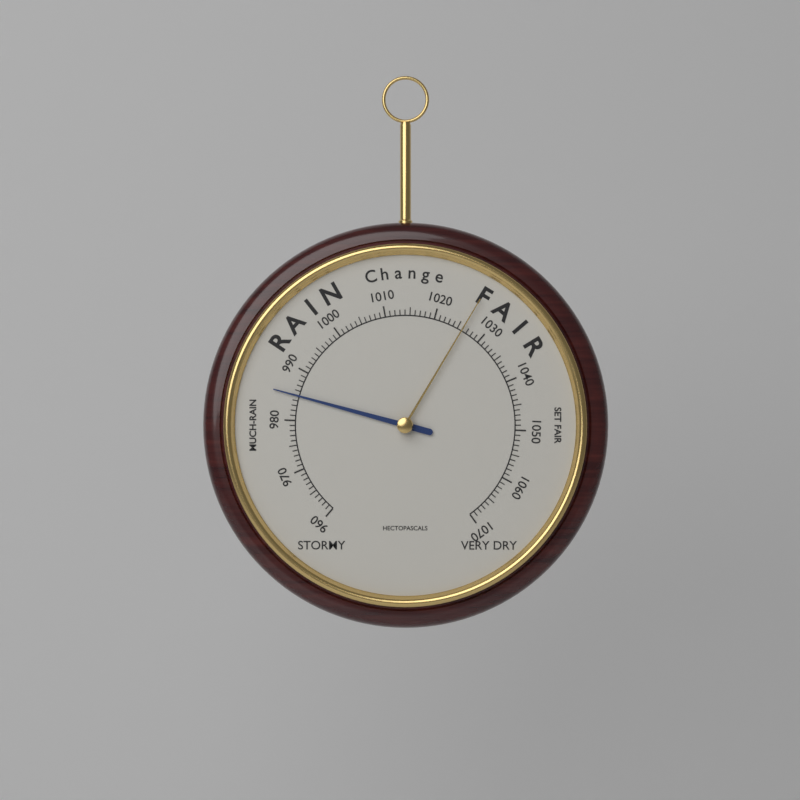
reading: 985 hPa
